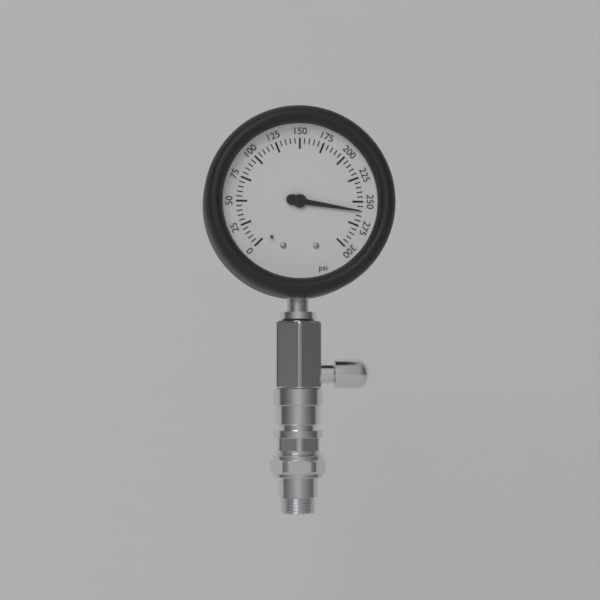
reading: 260 psi
